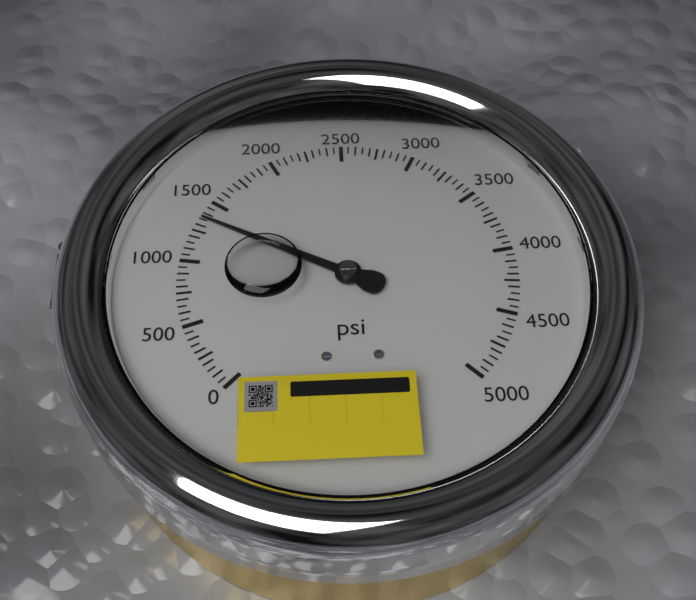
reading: 1350 psi
